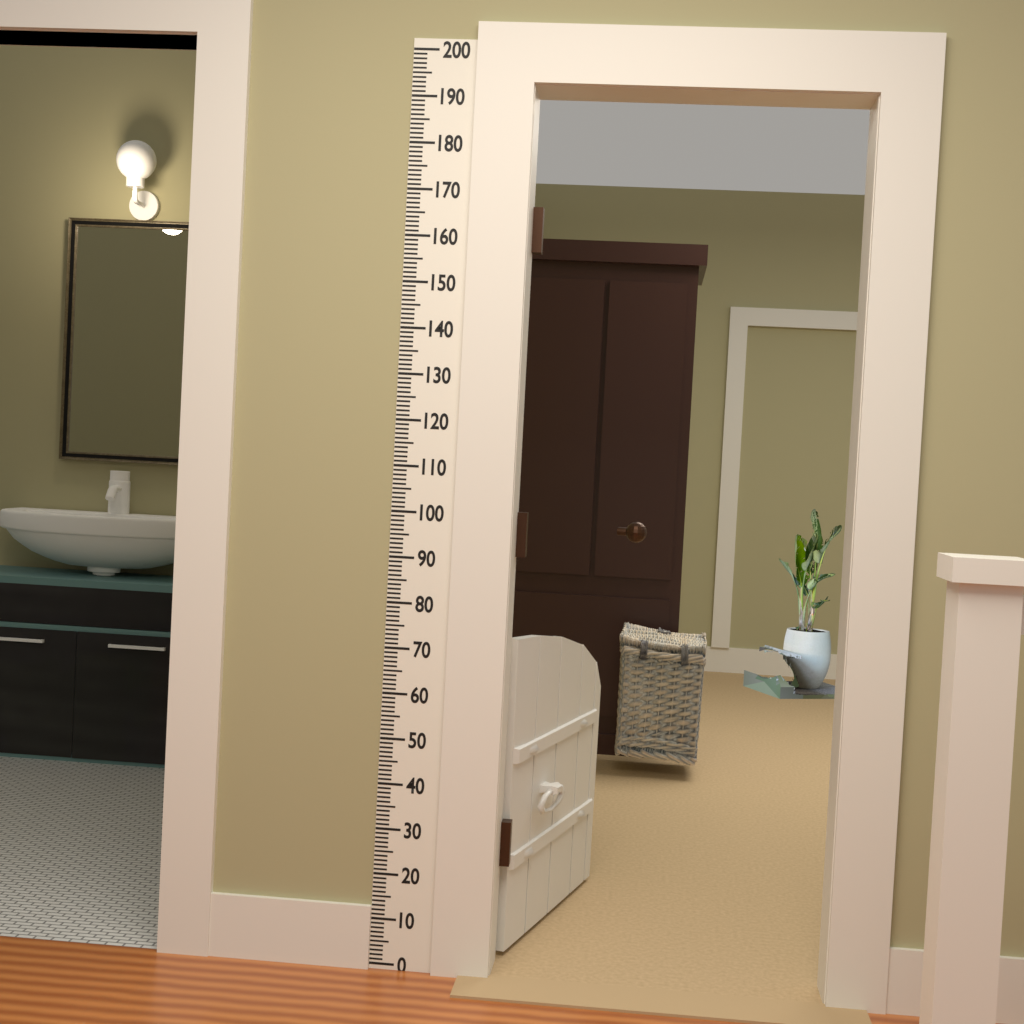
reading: 72 (no unit)
